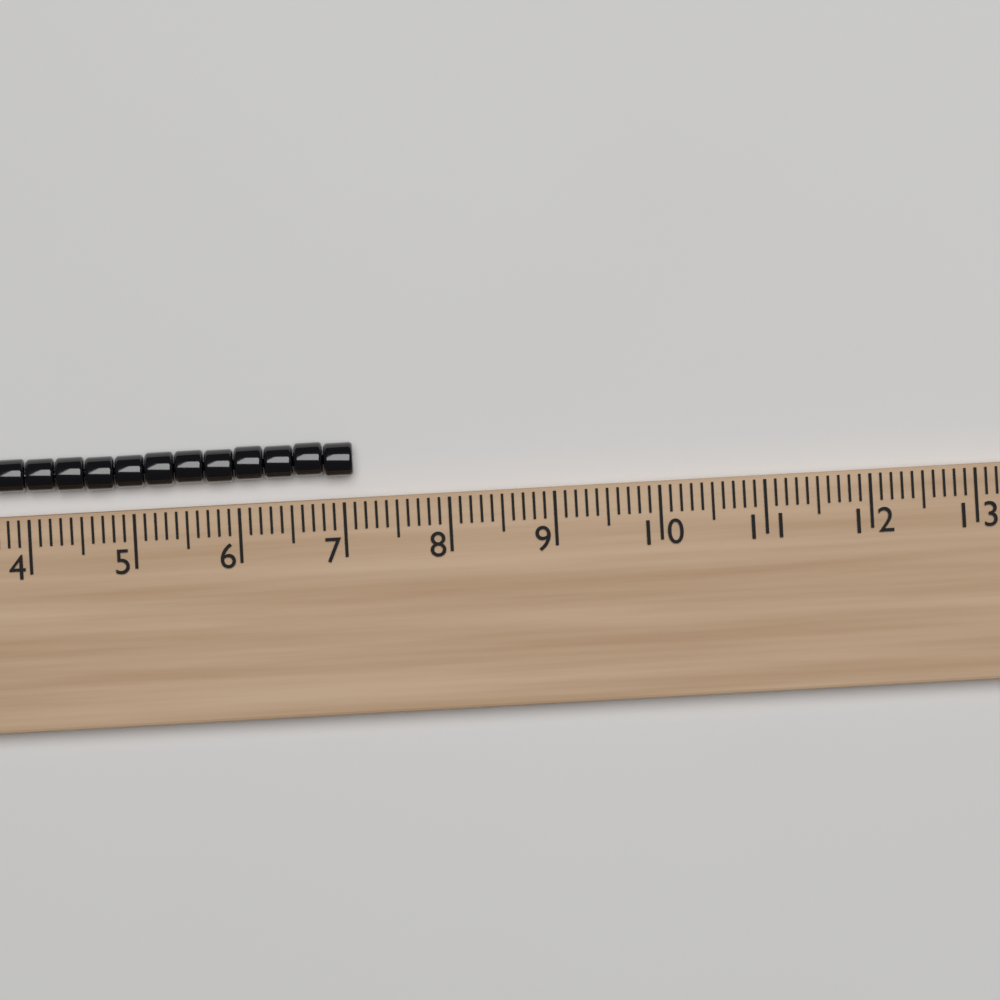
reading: 7.1 (no unit)
